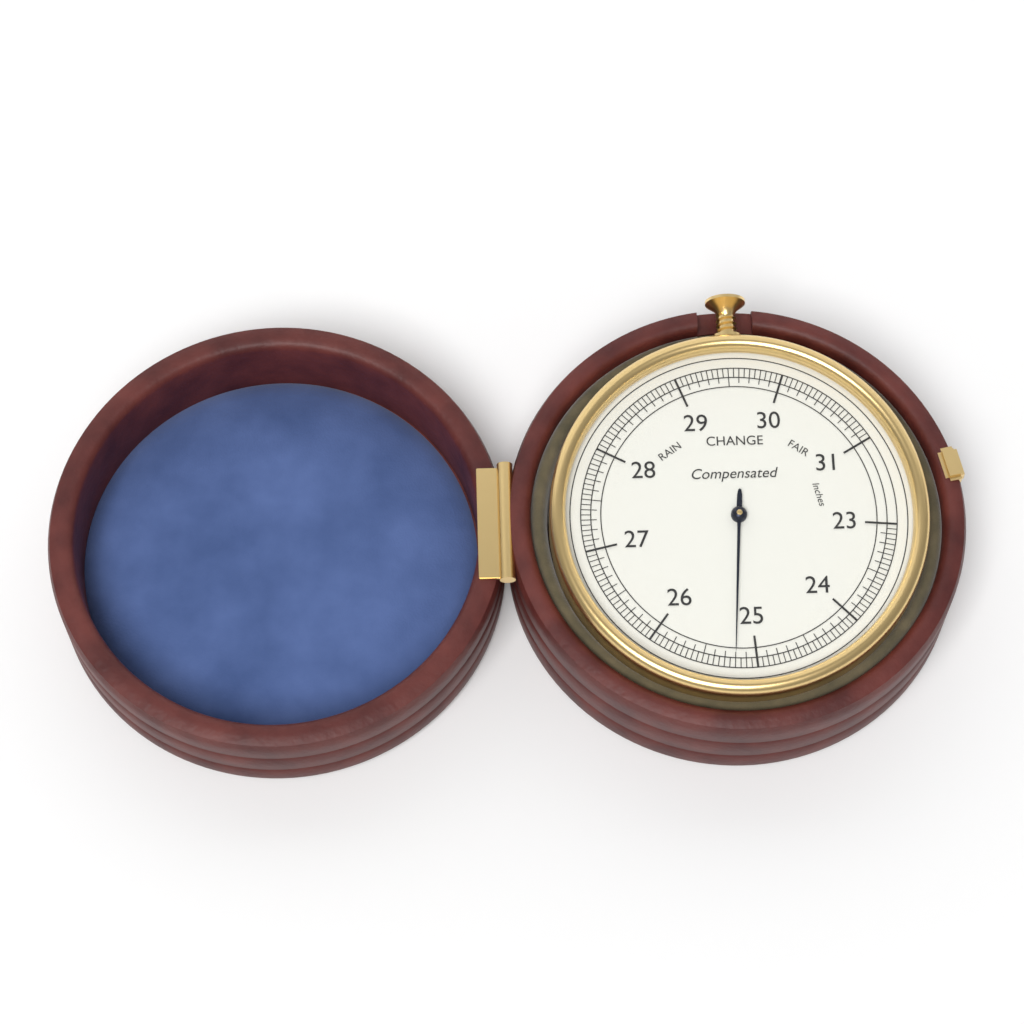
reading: 25.20 inches
